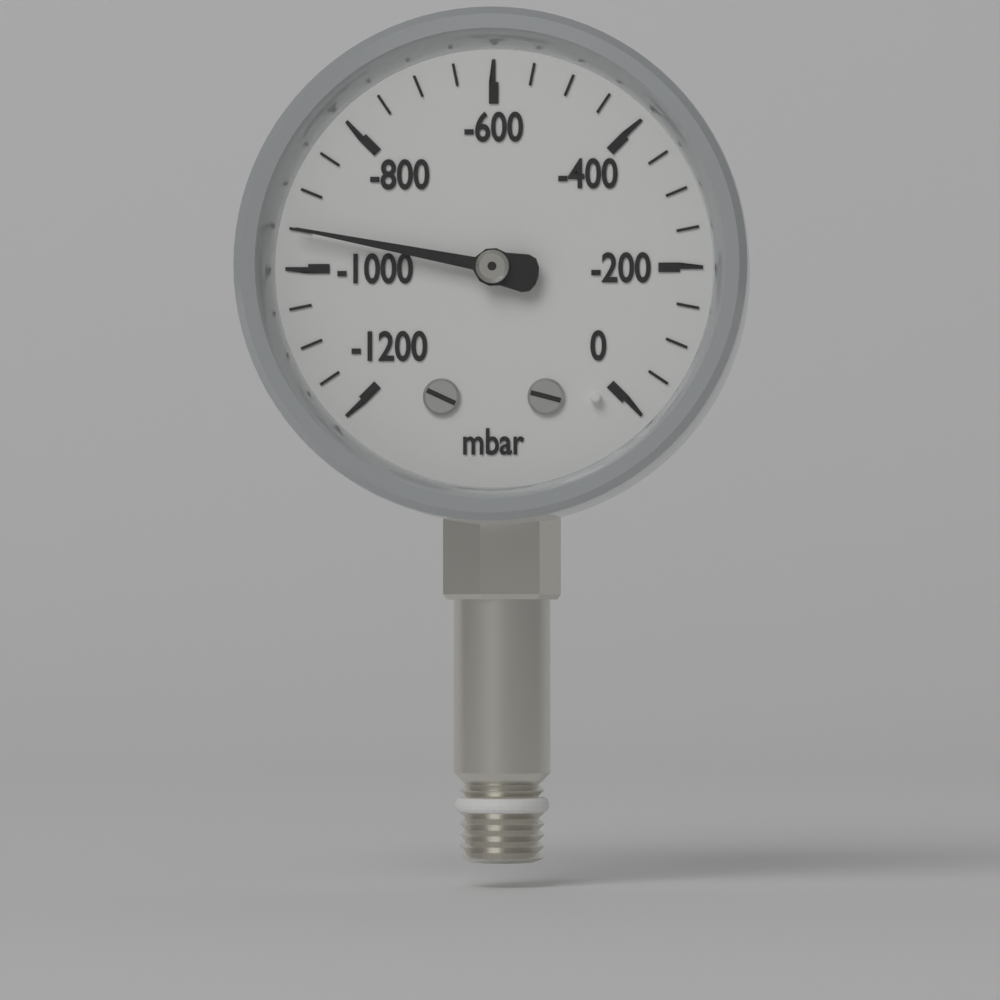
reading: -950 mbar
